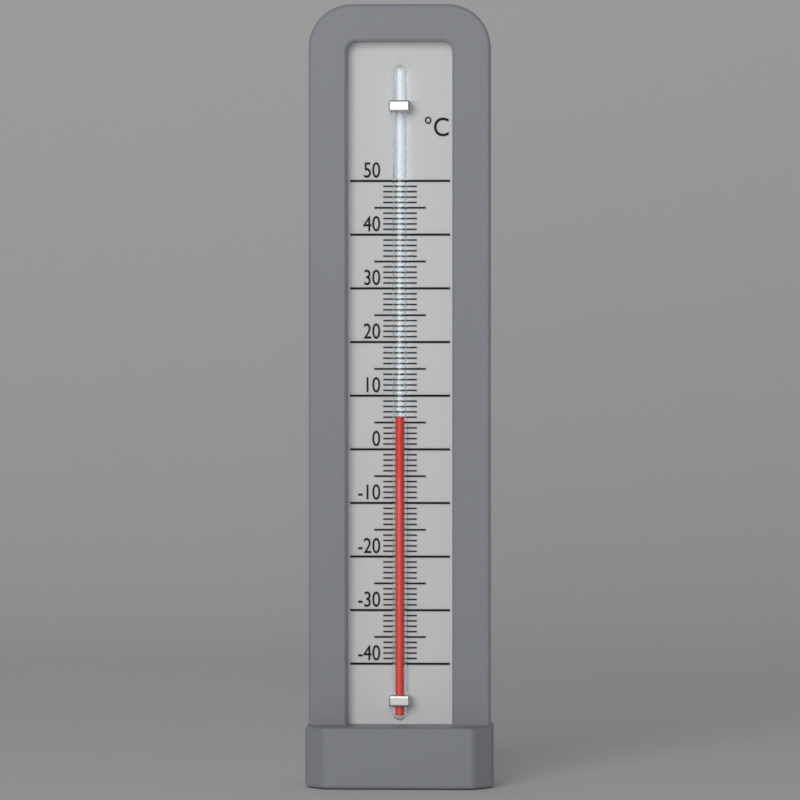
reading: 6 °C
